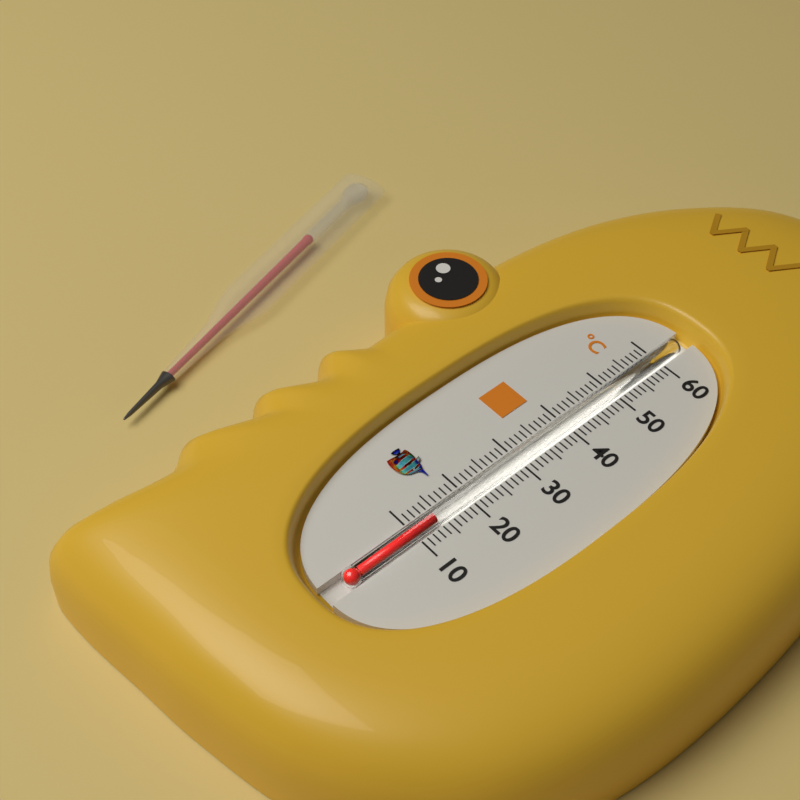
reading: 14 °C
